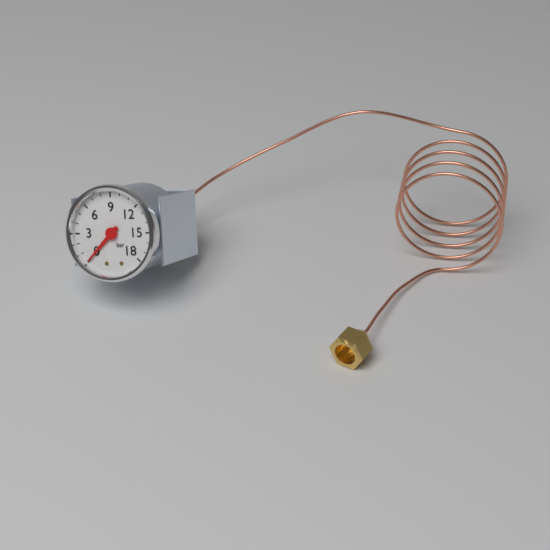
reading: 0 bar
